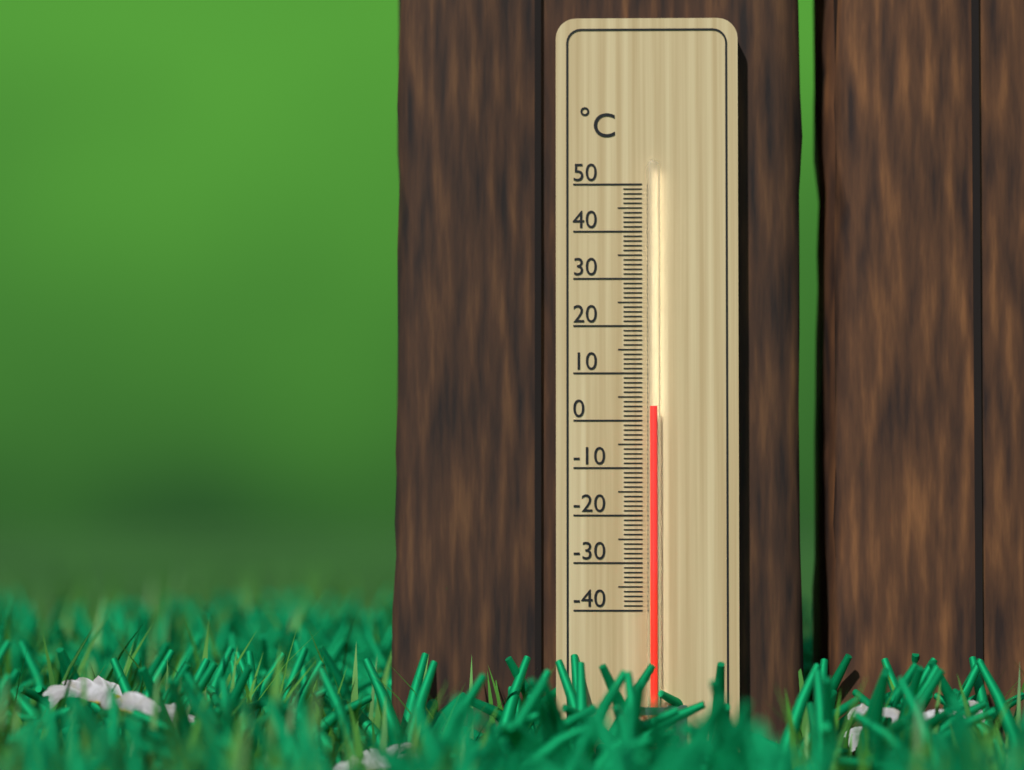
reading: 3 °C
